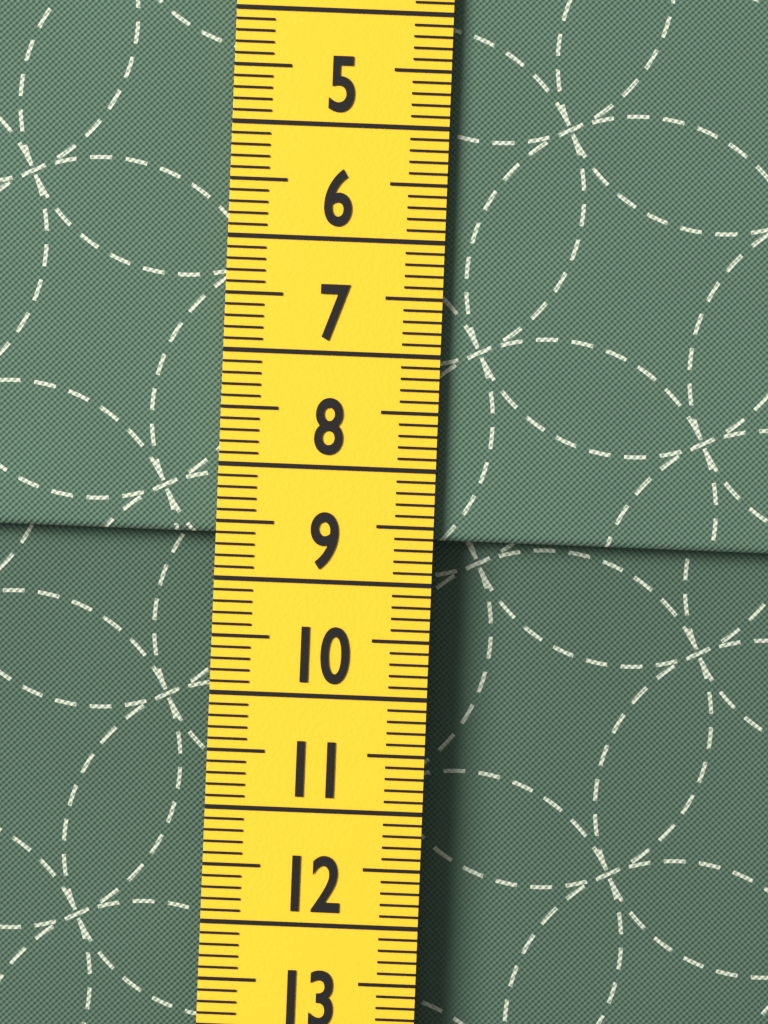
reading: 8.6 cm
